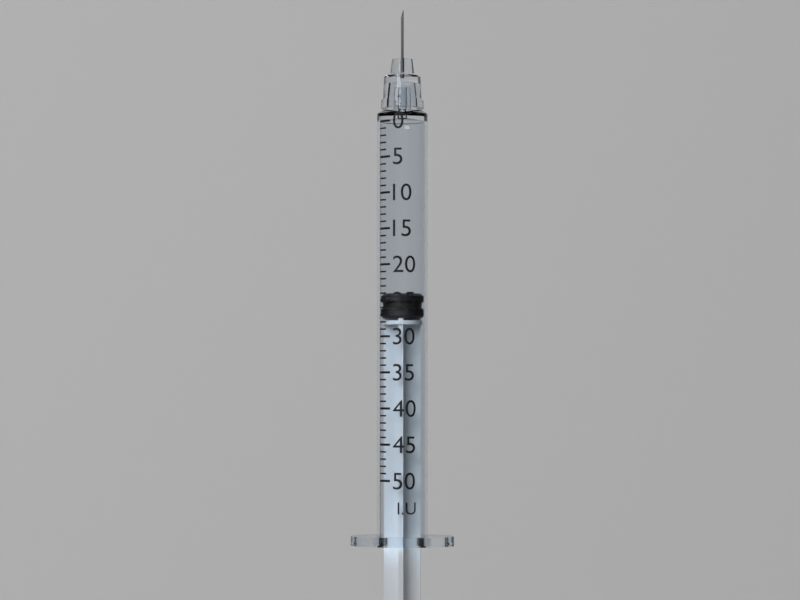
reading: 24 I.U.
